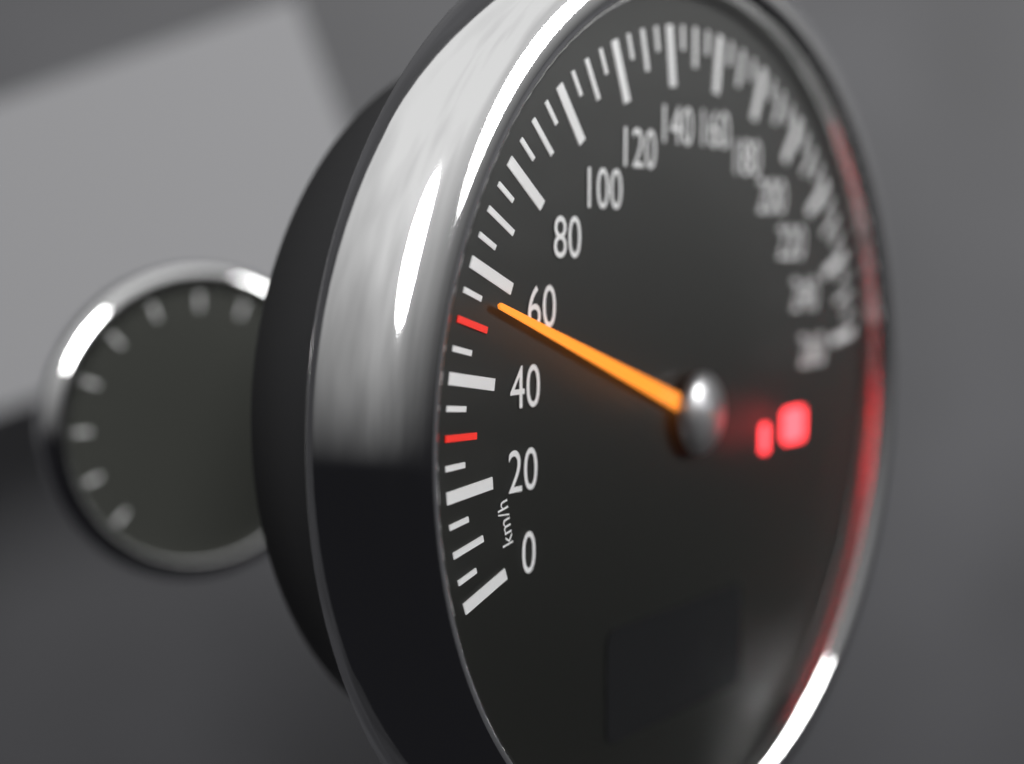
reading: 55 km/h
